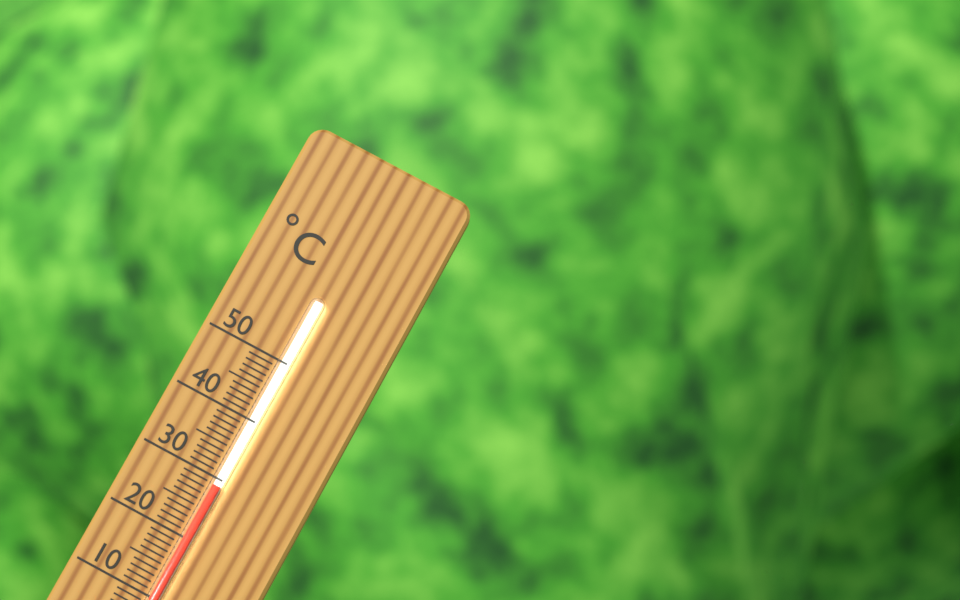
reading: 29 °C
